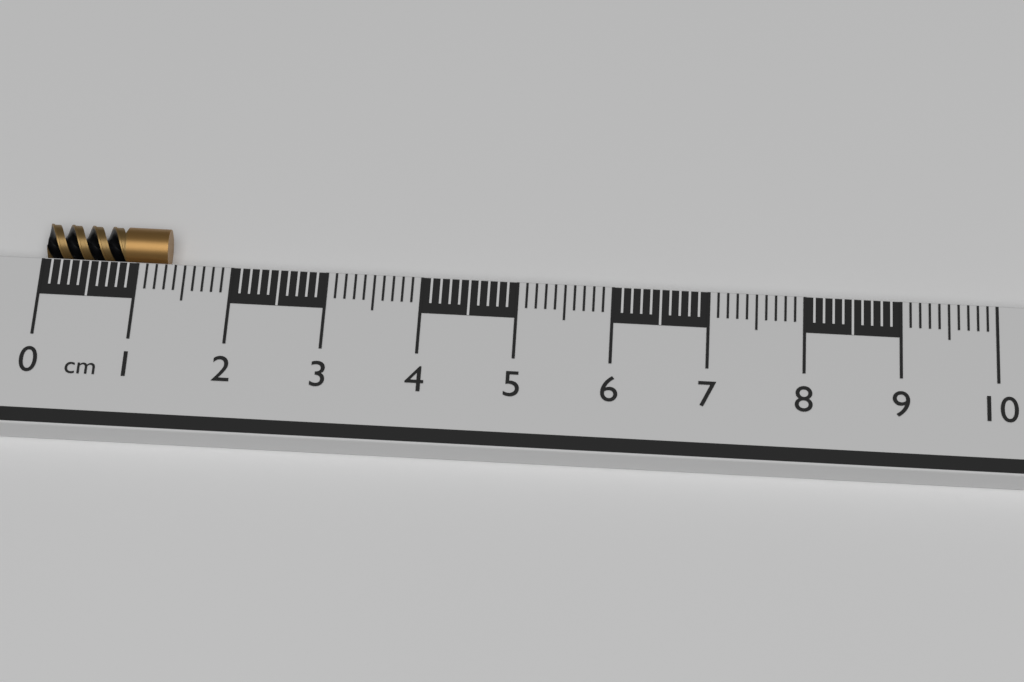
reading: 1.3 cm
